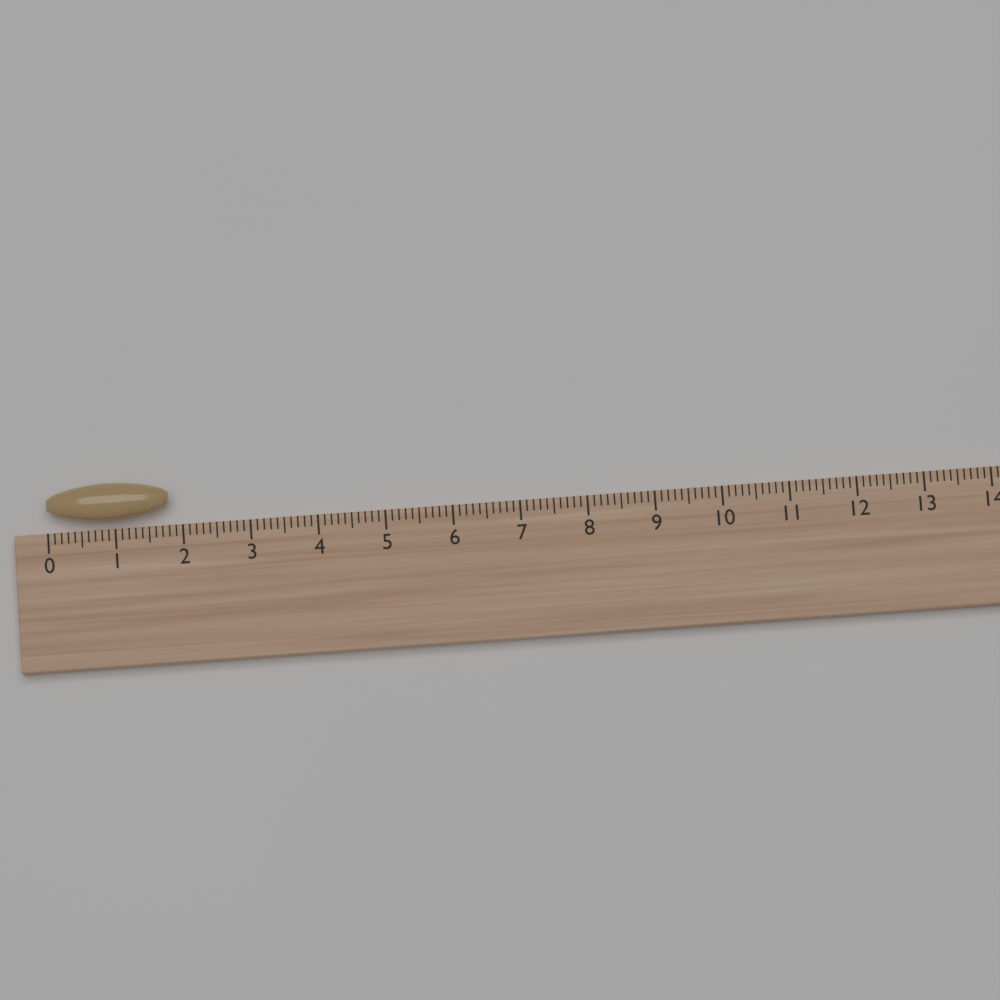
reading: 1.8 (no unit)
